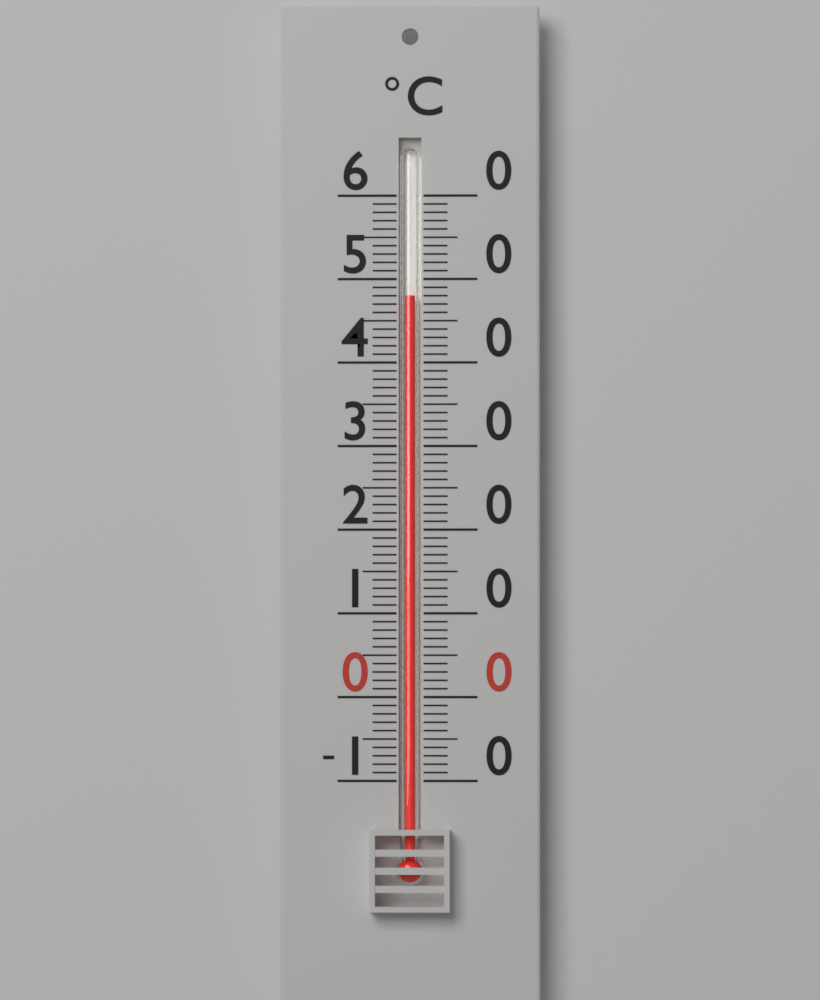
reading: 48 °C
